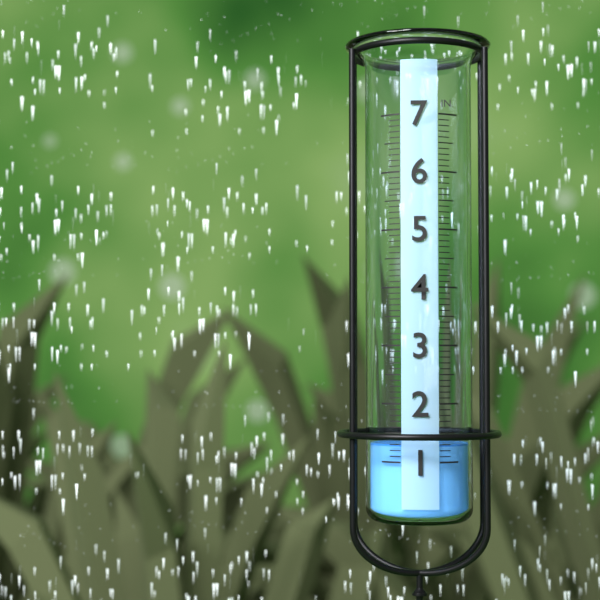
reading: 1.3 in
